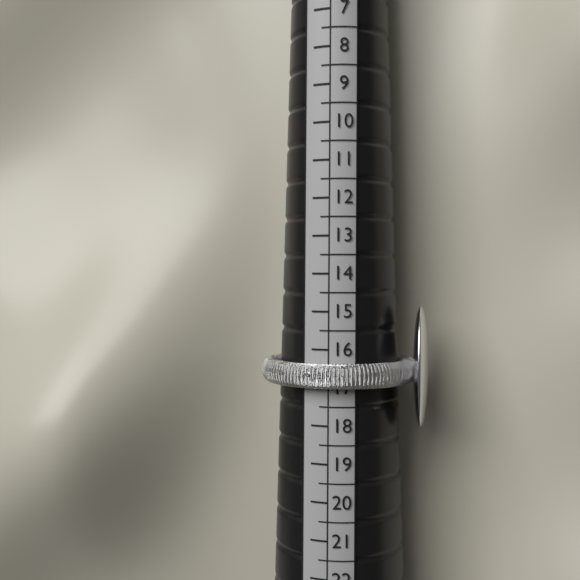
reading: 17.0 (no unit)
